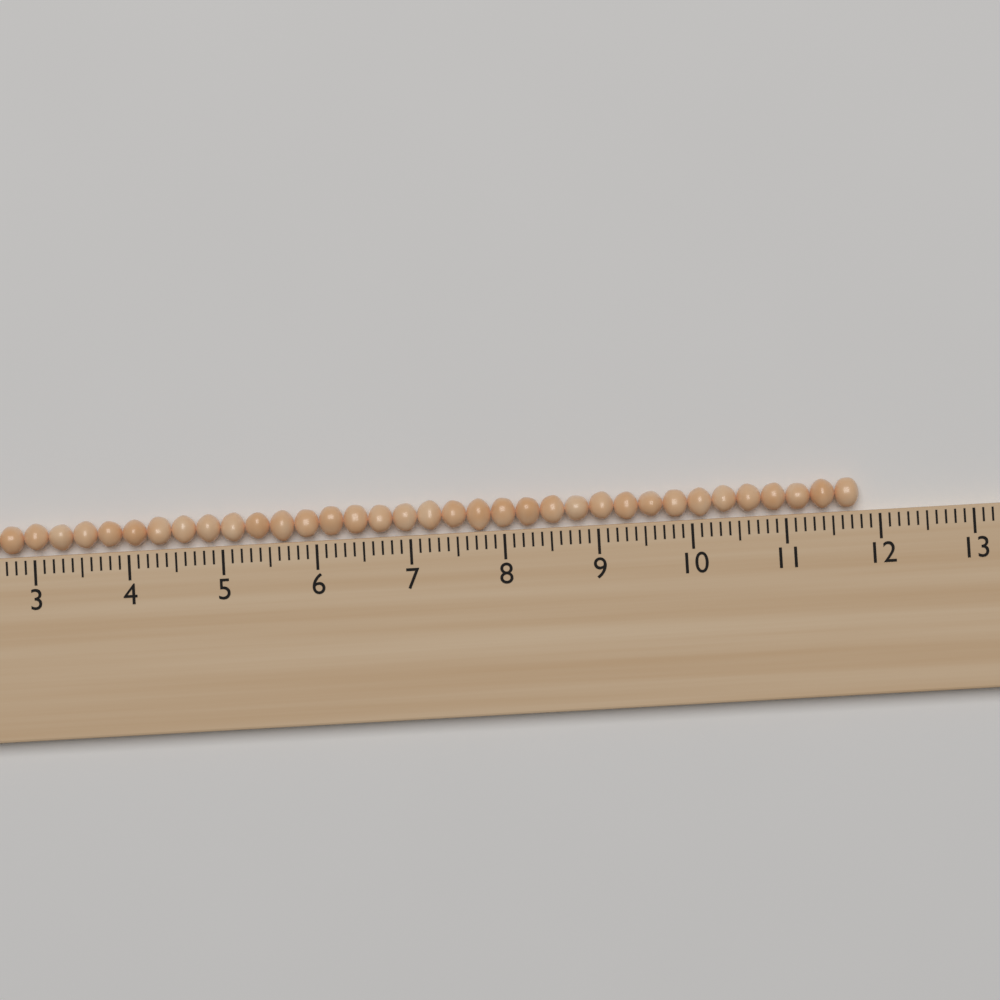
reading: 11.8 (no unit)
